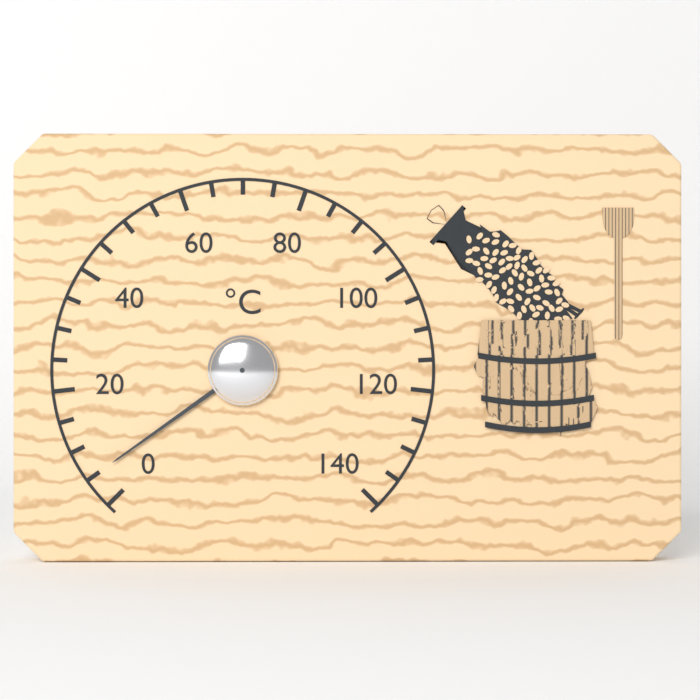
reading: 5 °C
